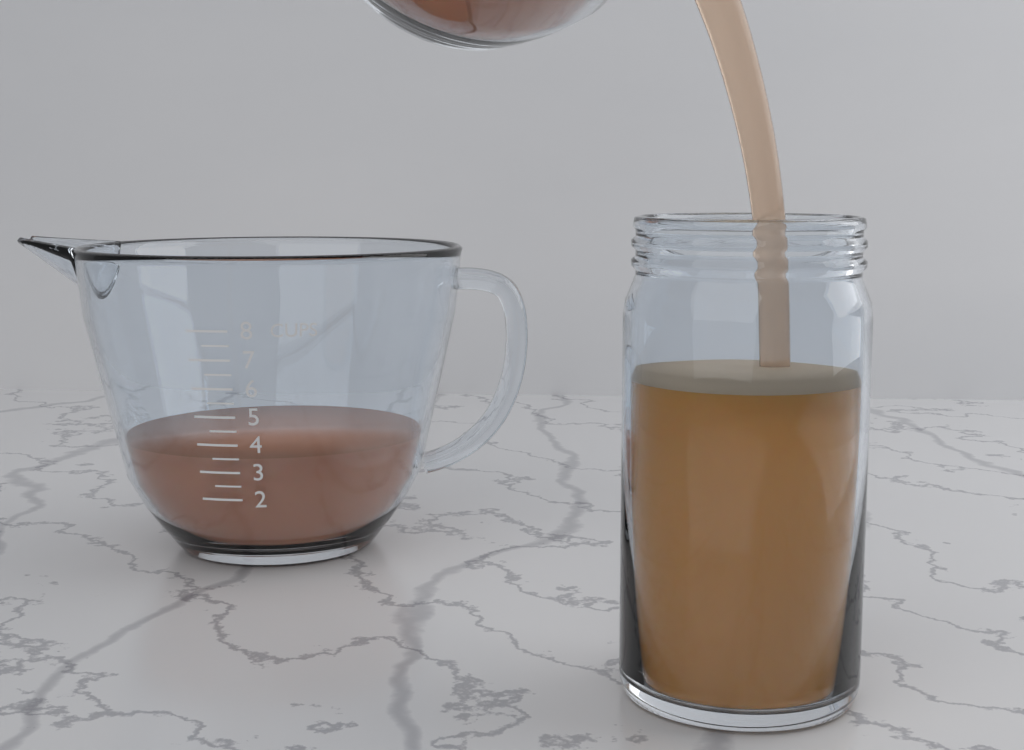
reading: 3.5 cups
